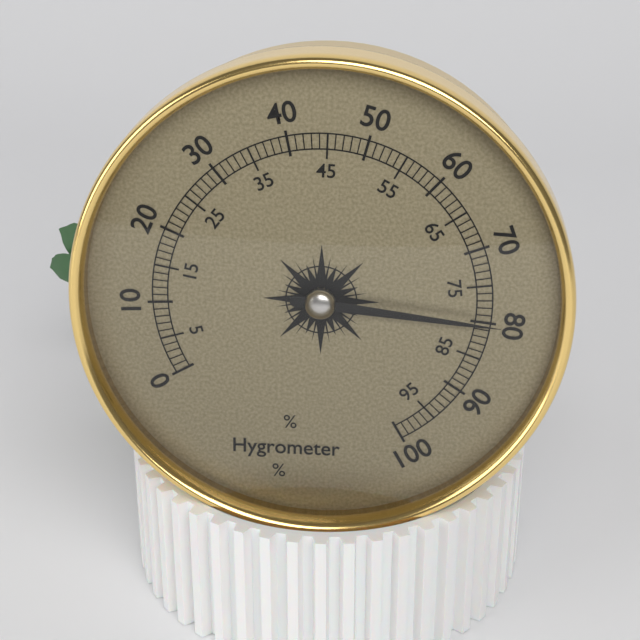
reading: 80 %
